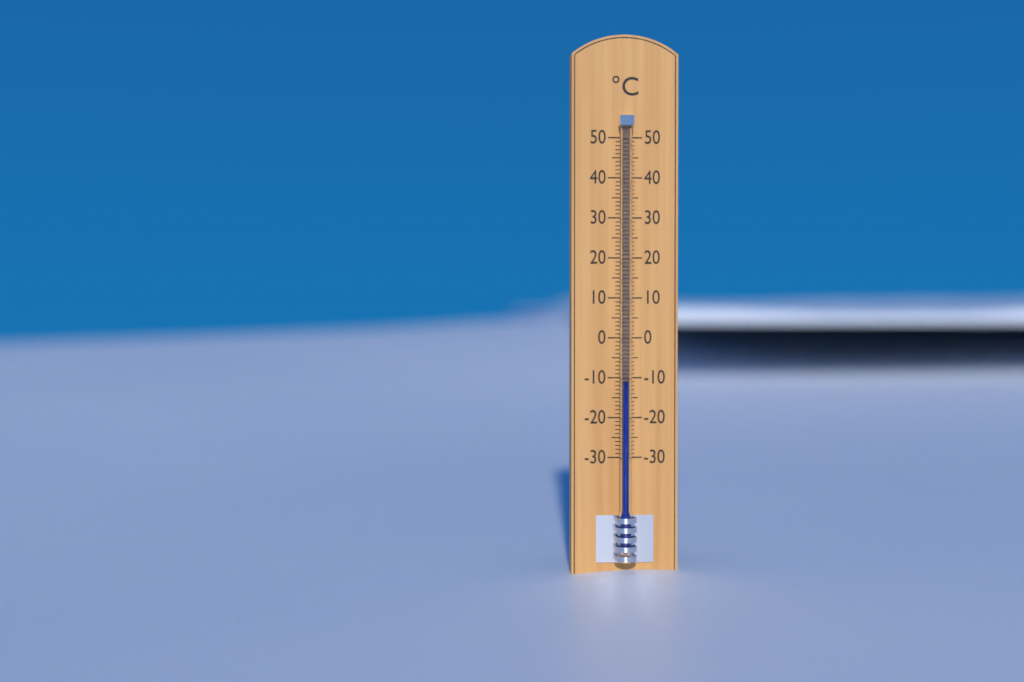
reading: -11 °C
